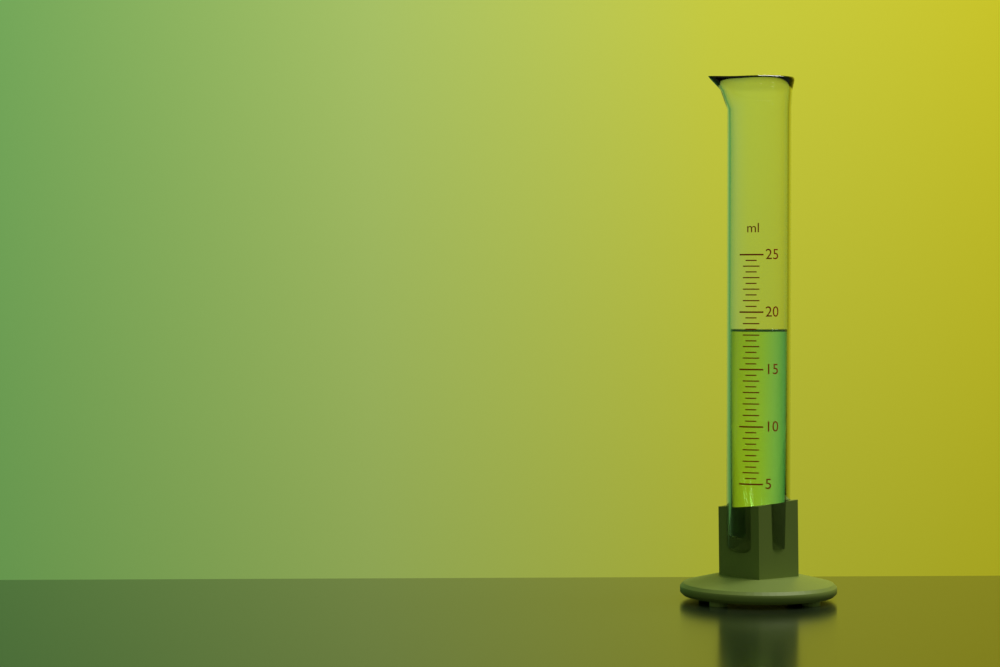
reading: 18.5 ml
